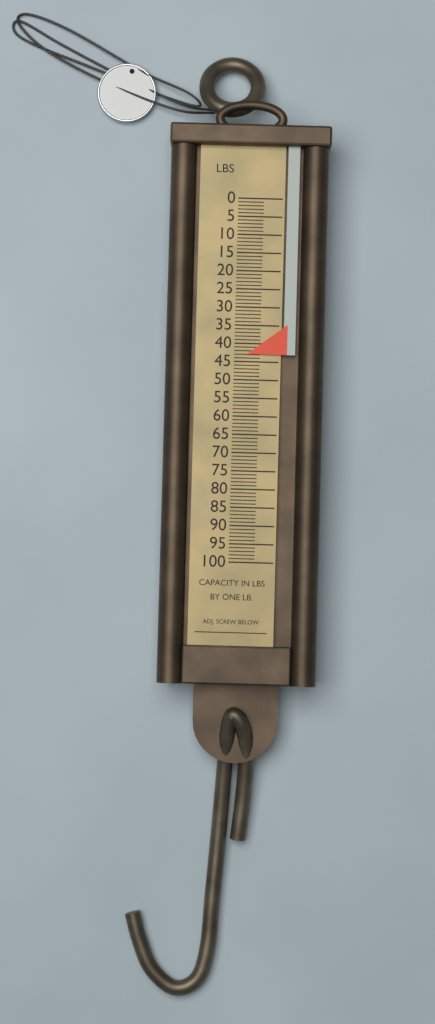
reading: 43 lb
